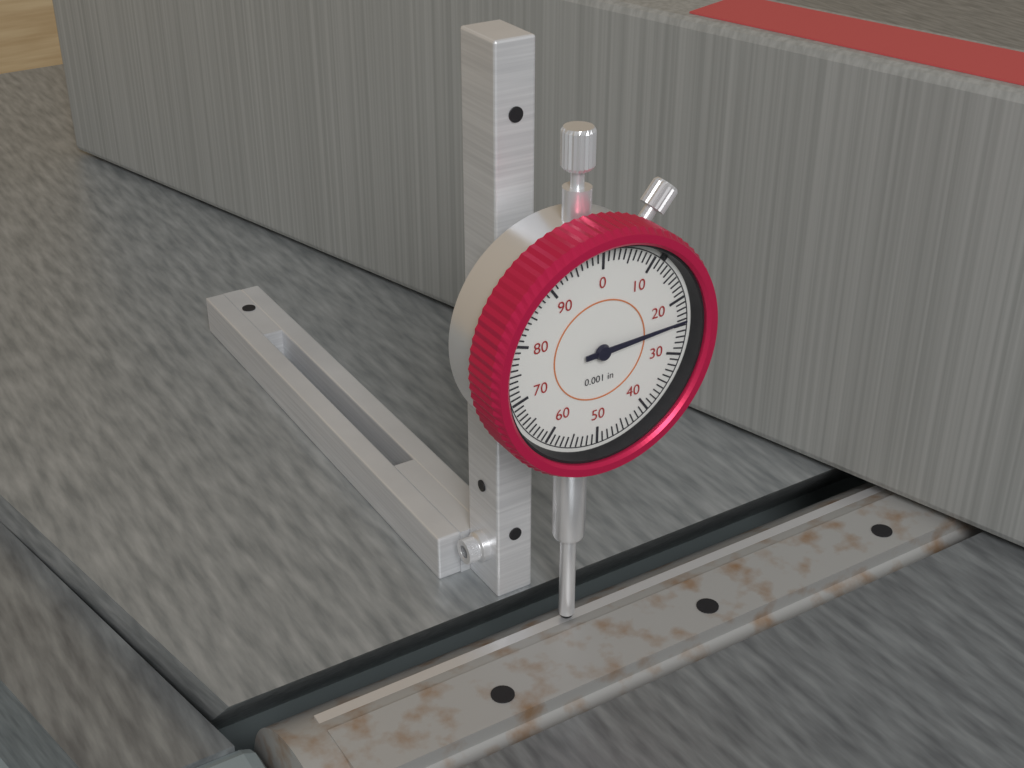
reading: 0.024 in
